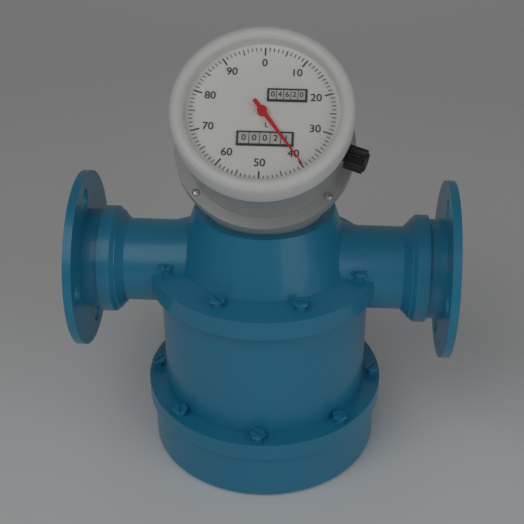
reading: 40 L
